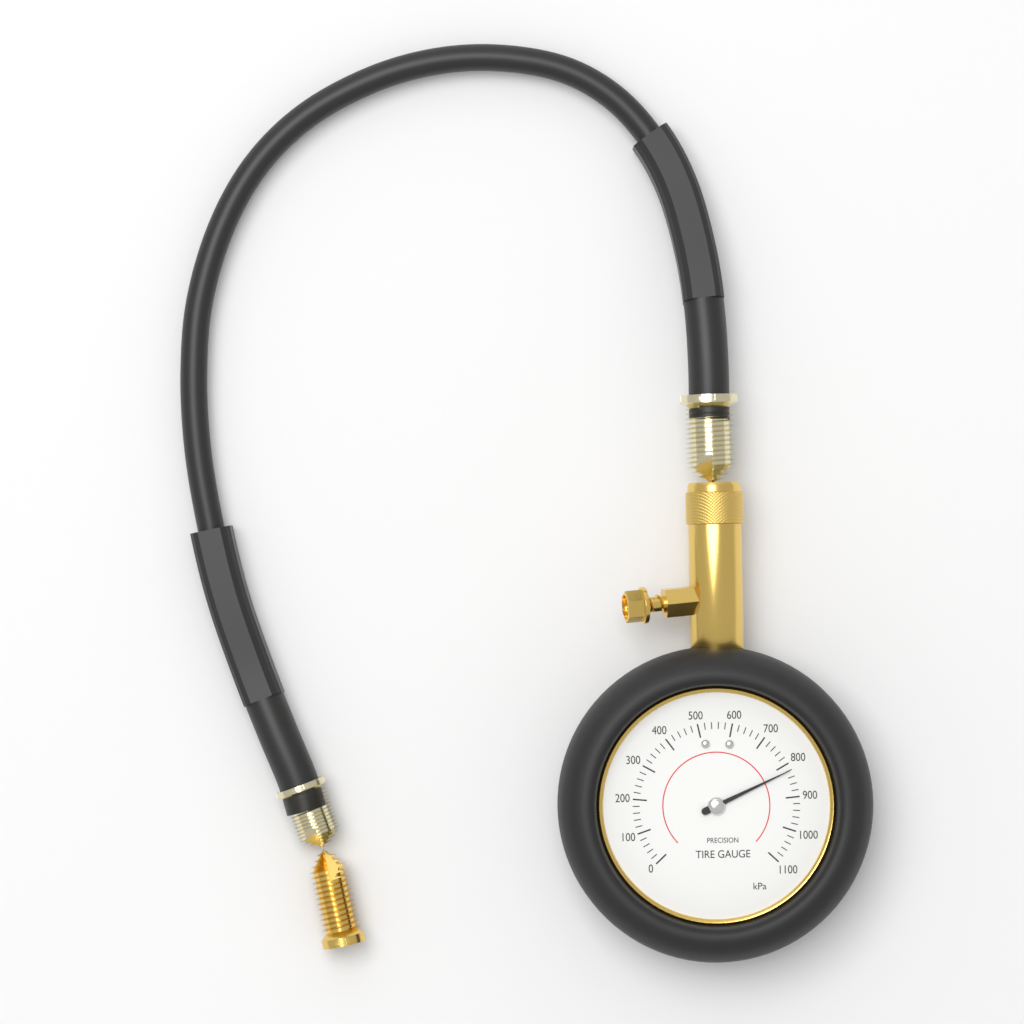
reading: 820 kPa
